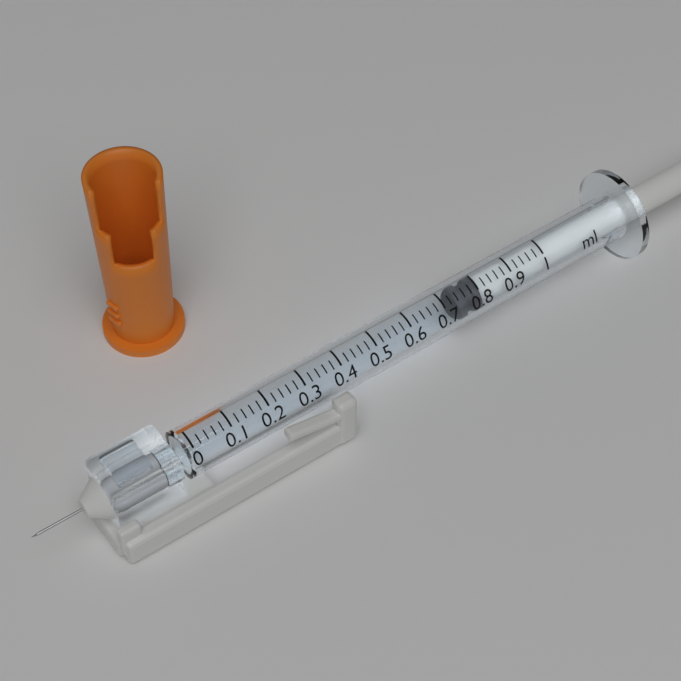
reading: 0.74 ml
